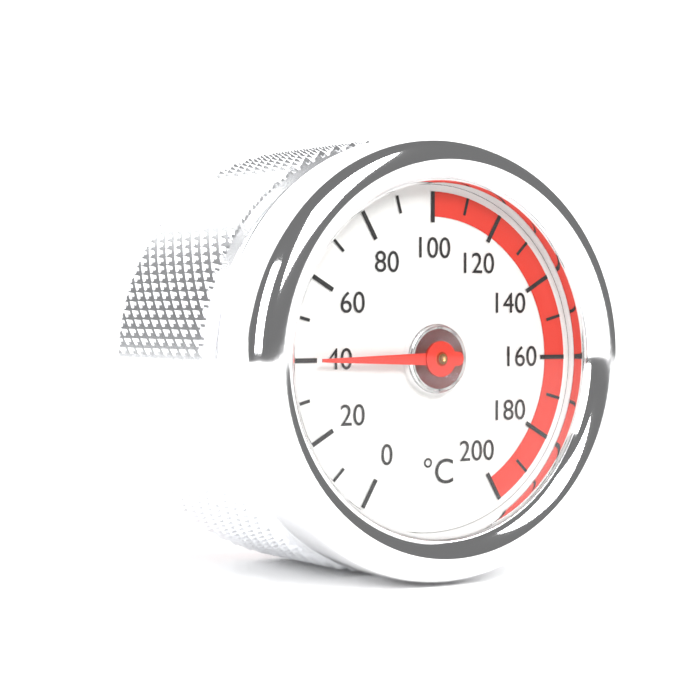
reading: 40 °C
